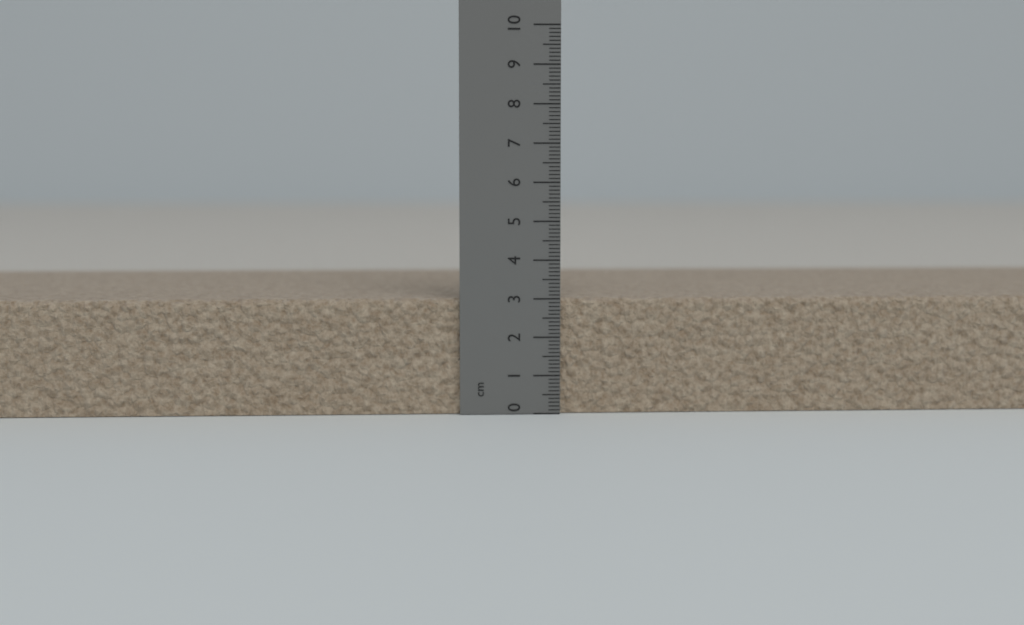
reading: 3.0 cm
